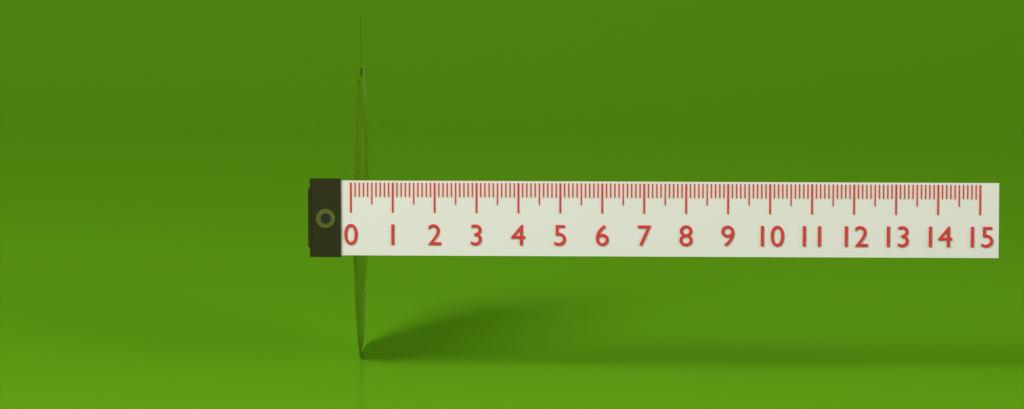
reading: 0.1 (no unit)
